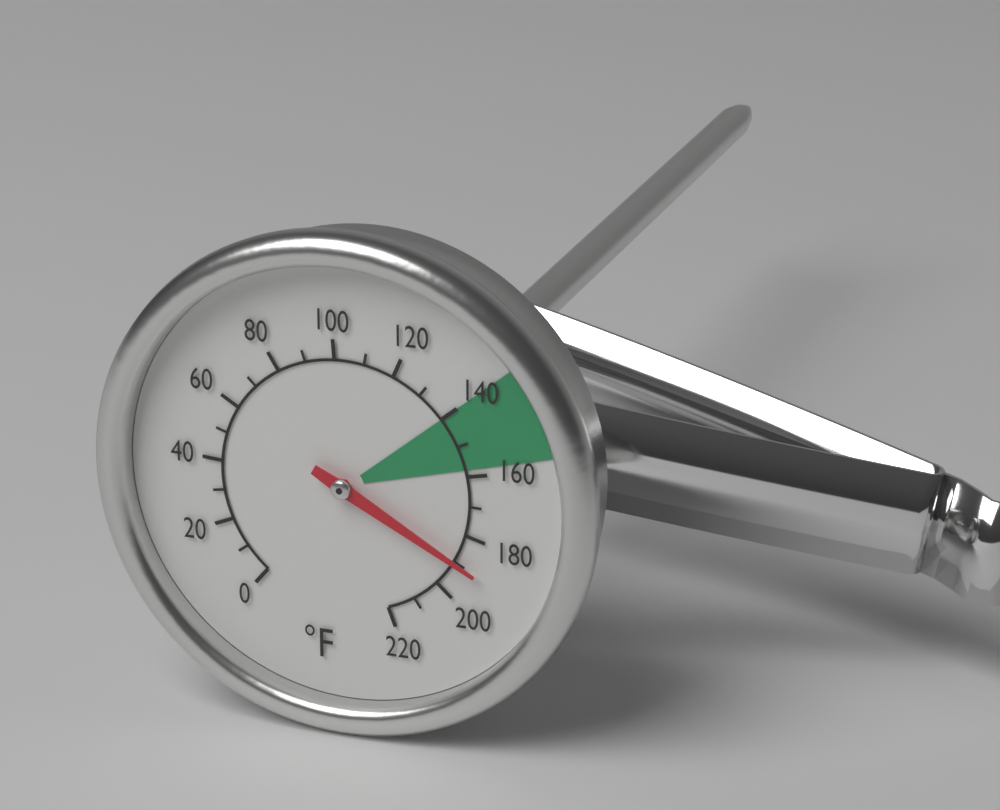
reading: 190 °F
